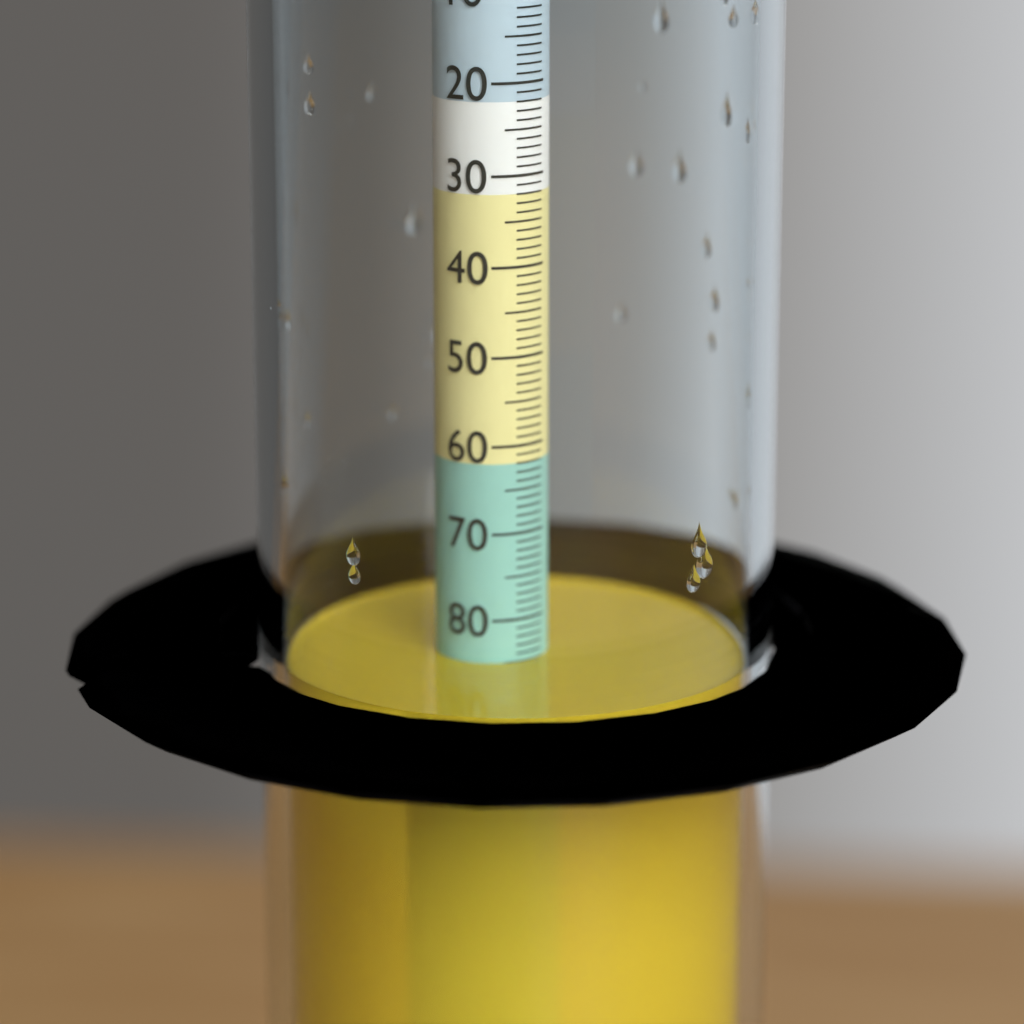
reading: 85 (no unit)
